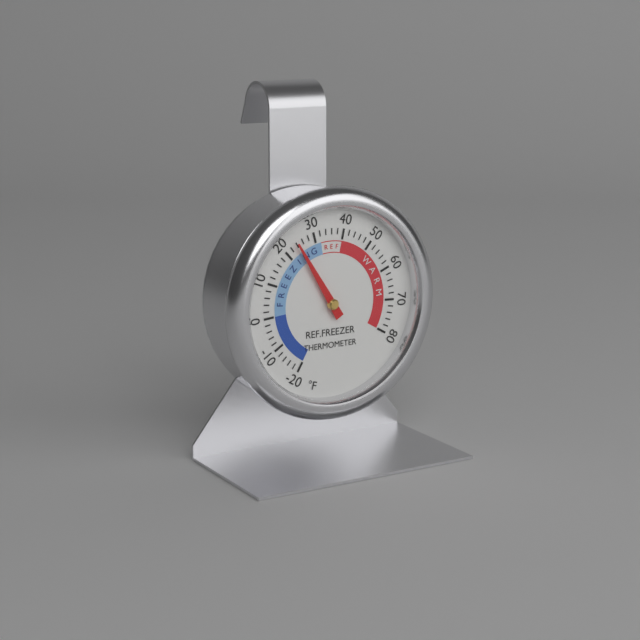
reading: 24 °F
